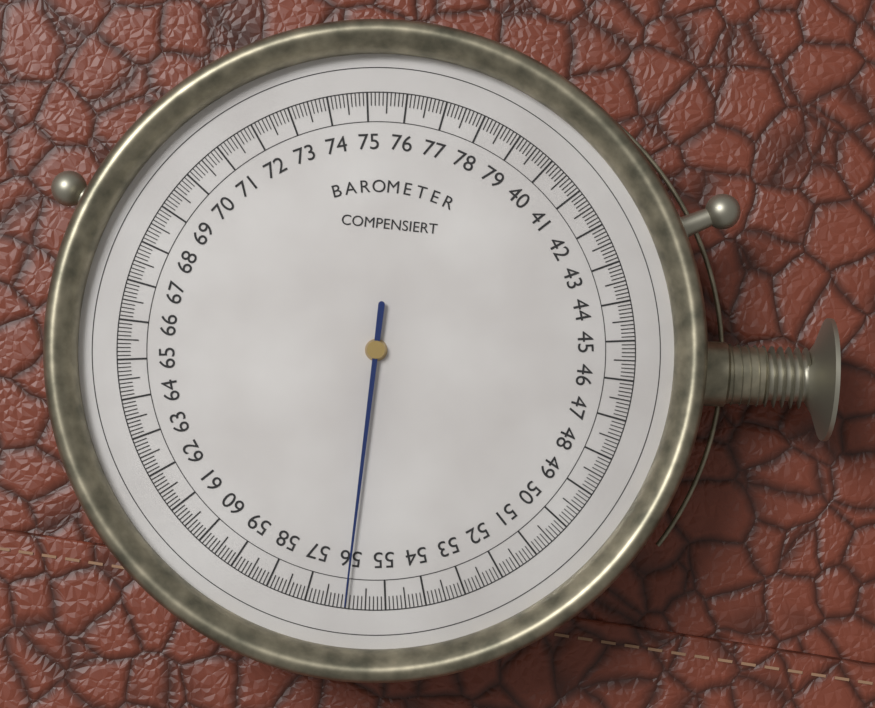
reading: 56.0 (no unit)
